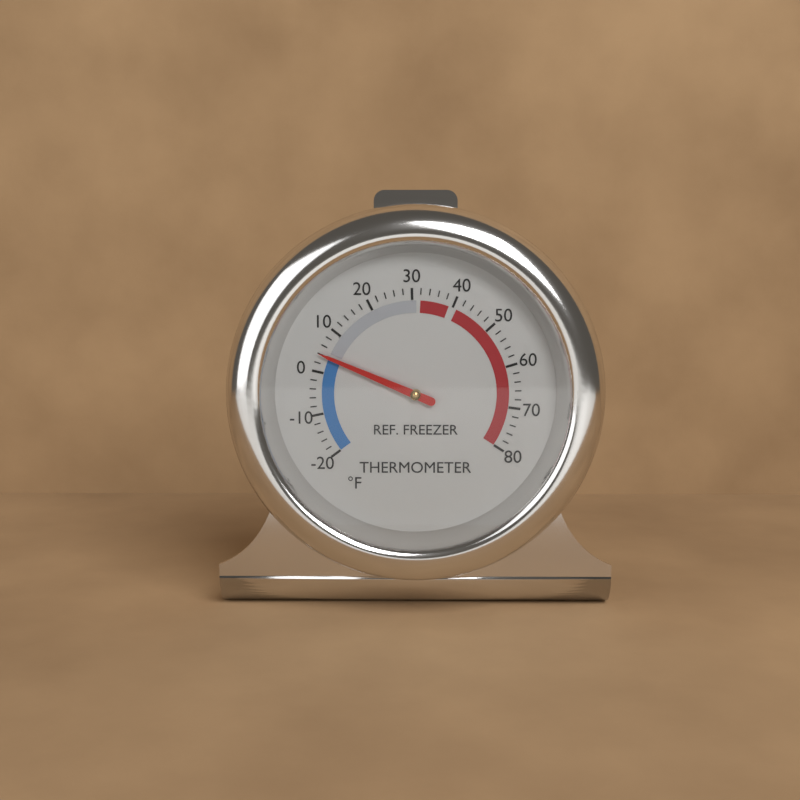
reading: 4 °F
